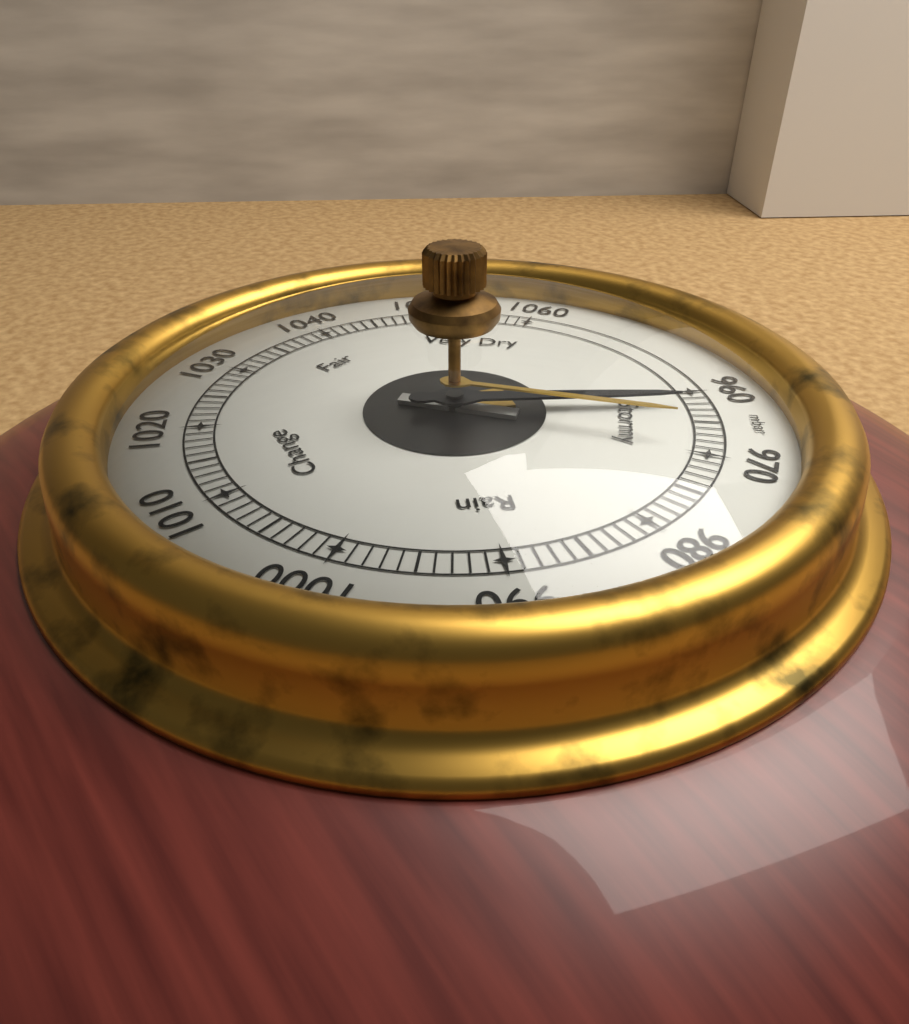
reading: 962 mbar
